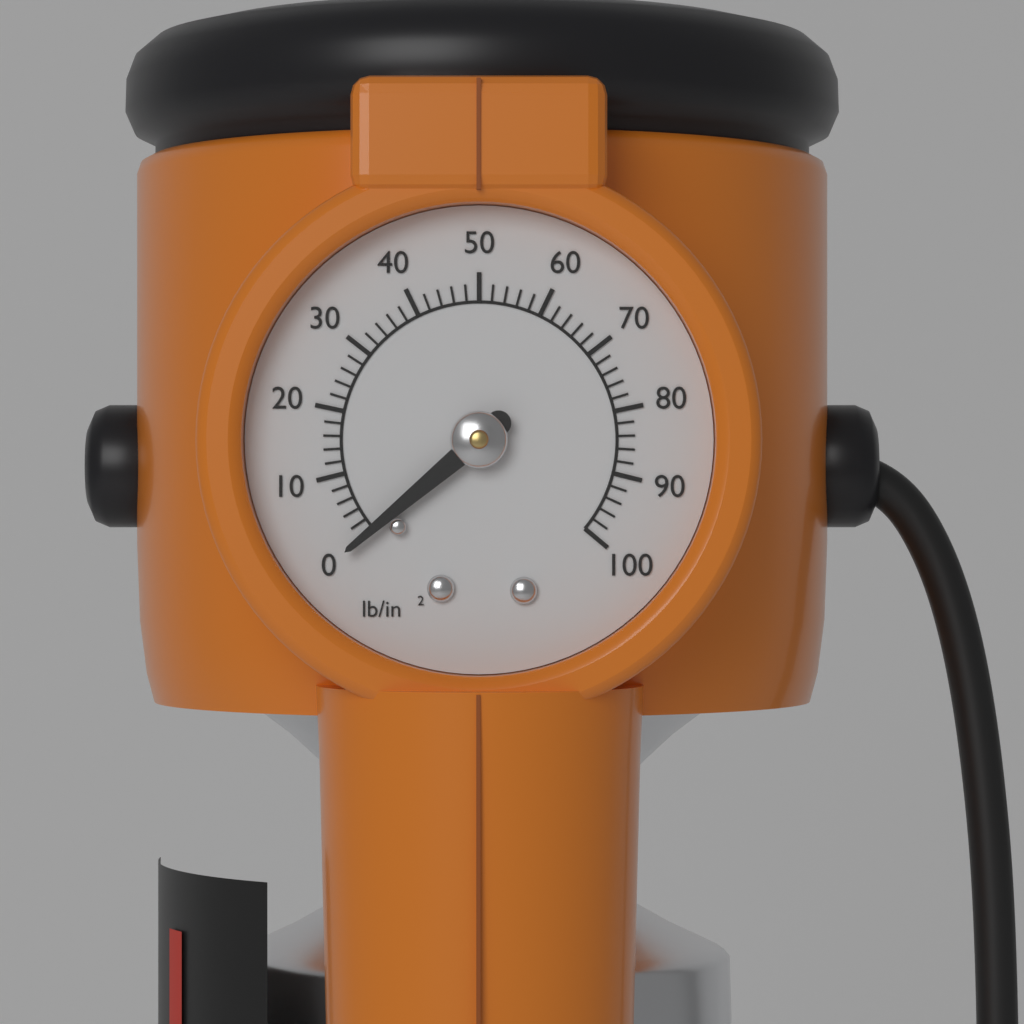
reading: 0 lb/in²
